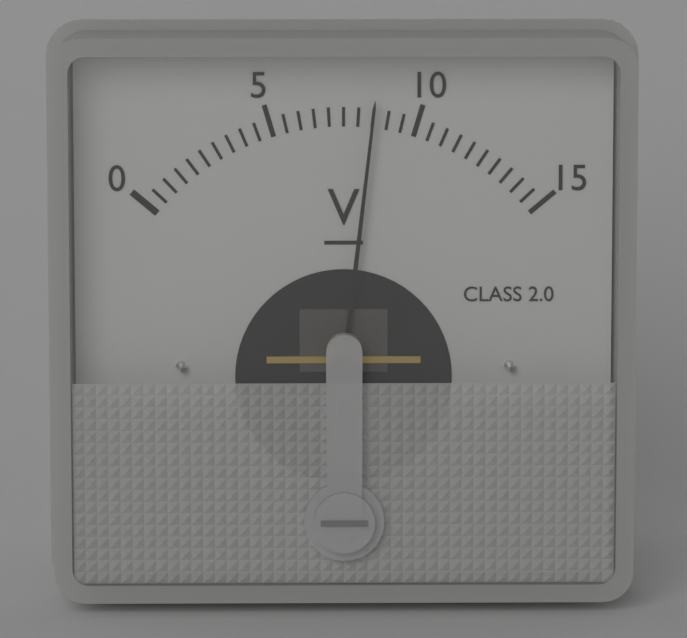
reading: 8.5 V
